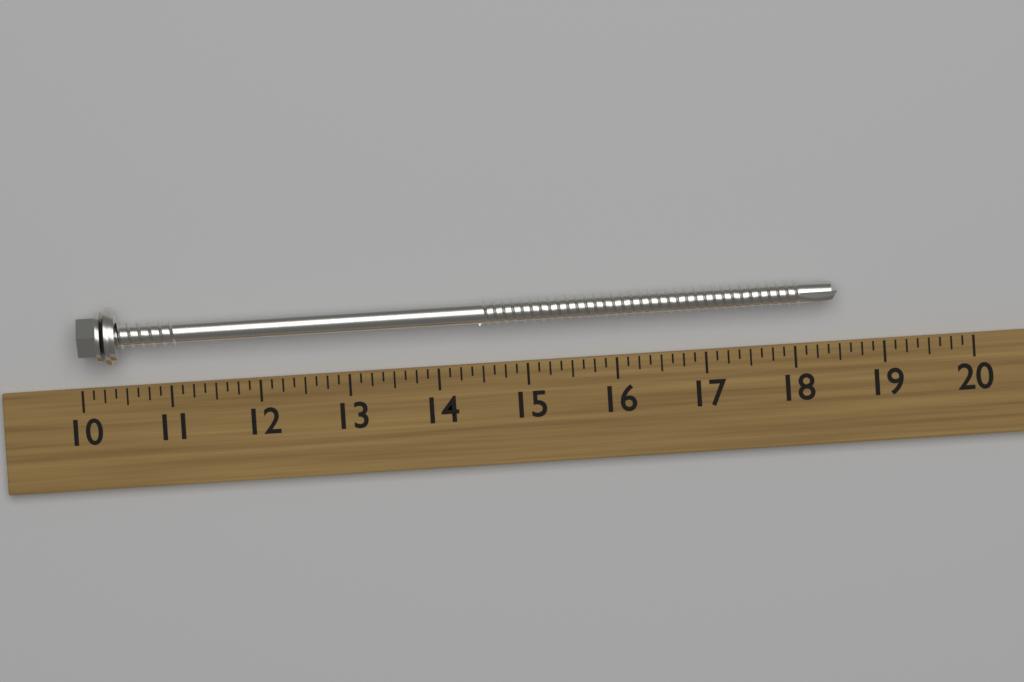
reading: 18.500 (no unit)
